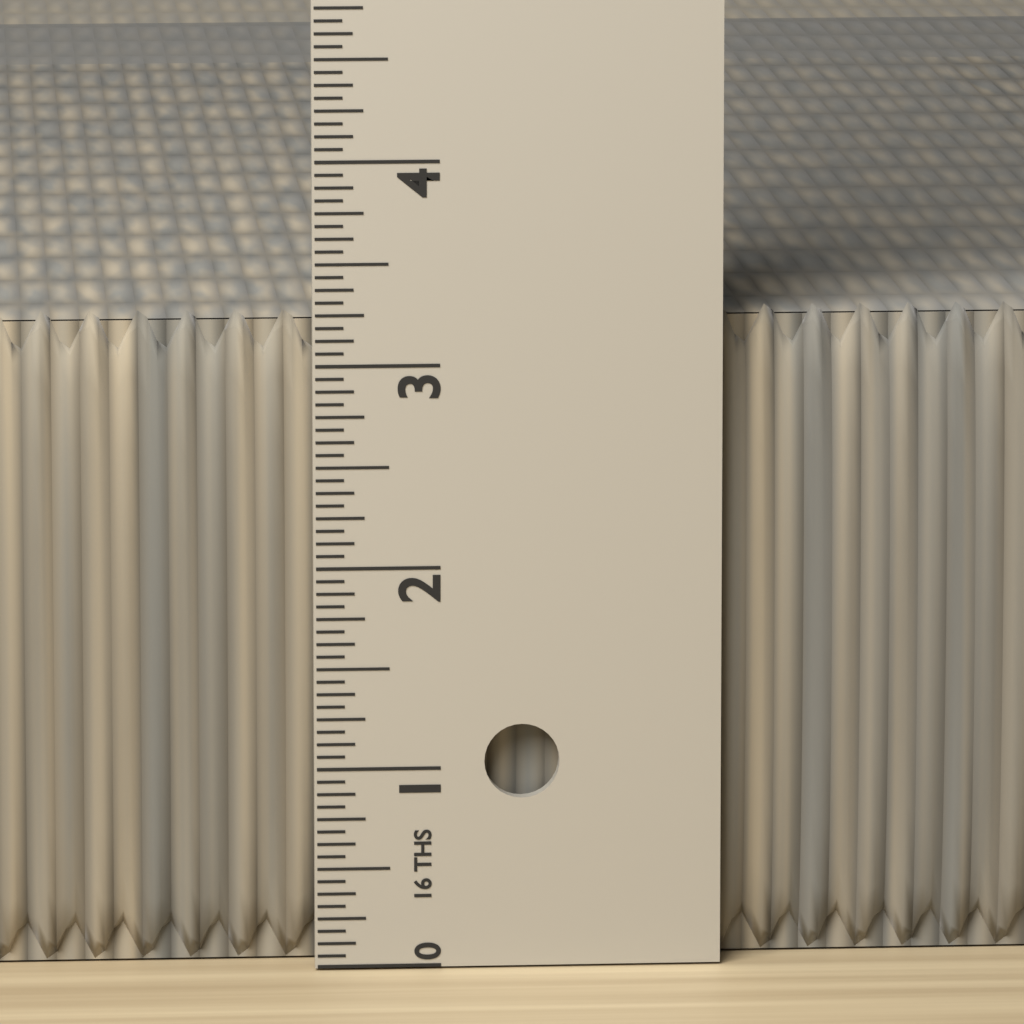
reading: 3.2500 in
